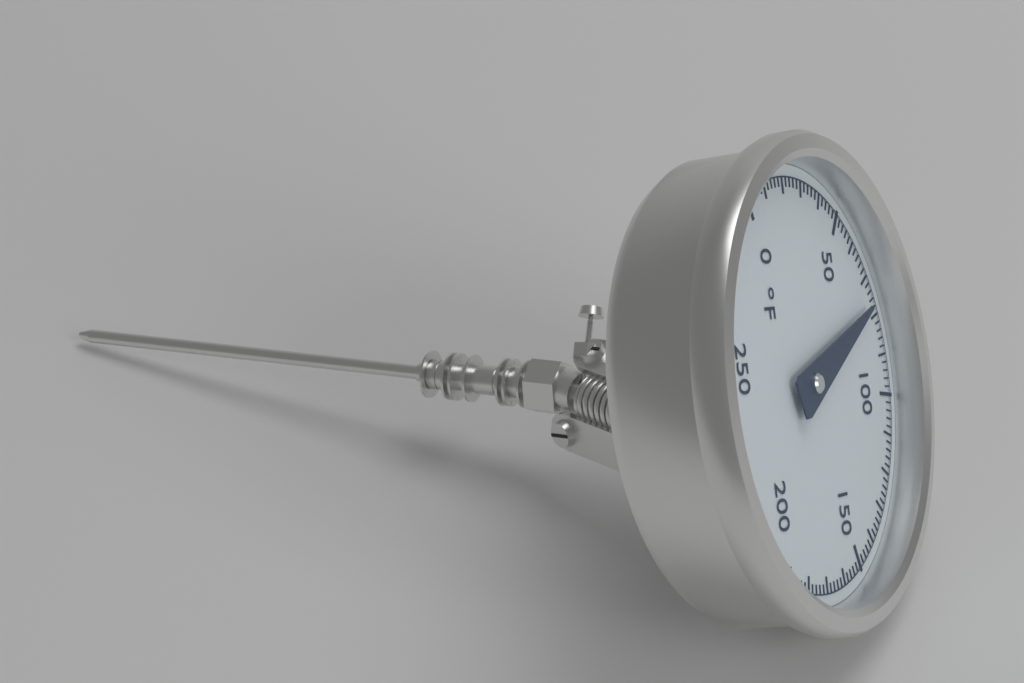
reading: 76 °F
